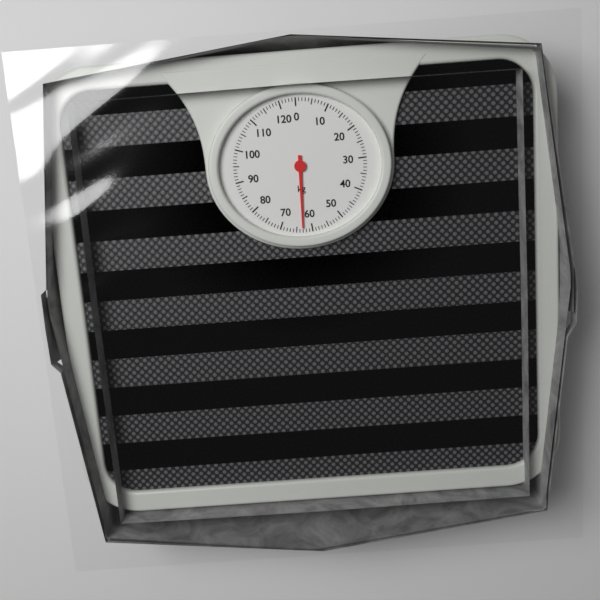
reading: 63 kg
